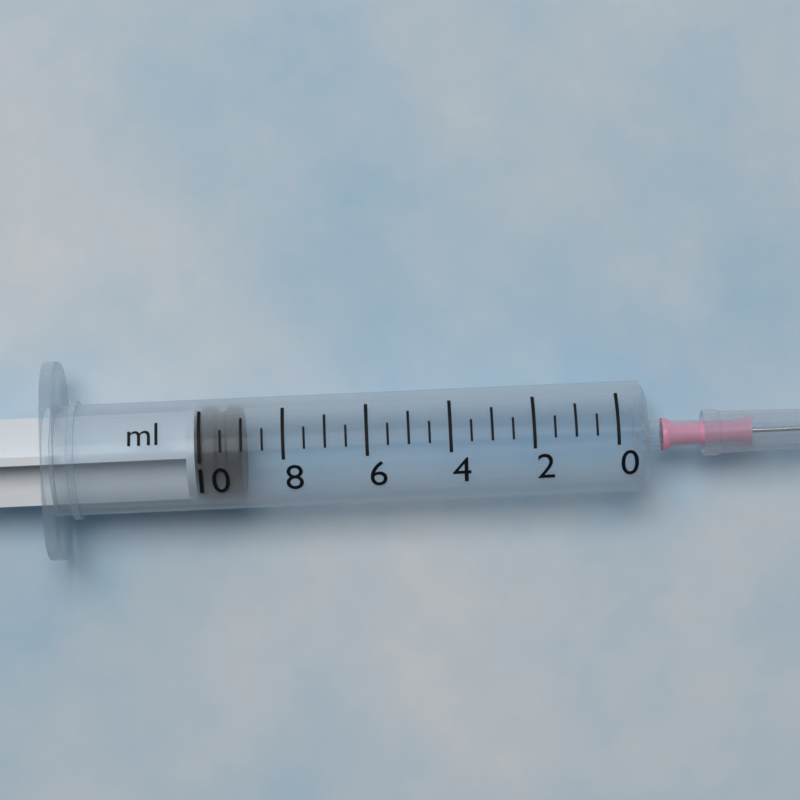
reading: 9.0 ml
